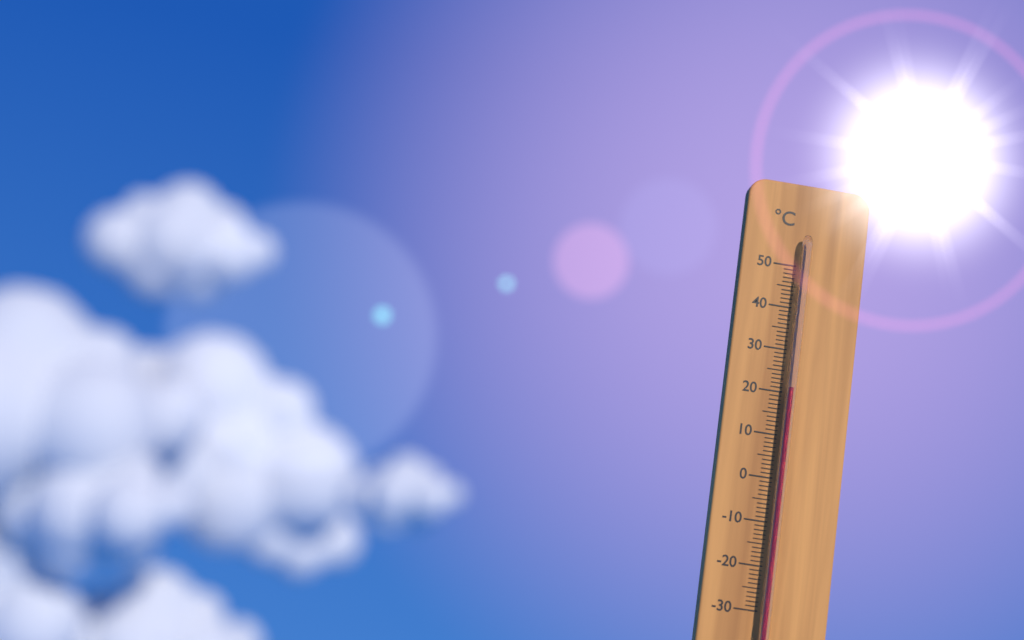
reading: 21 °C
